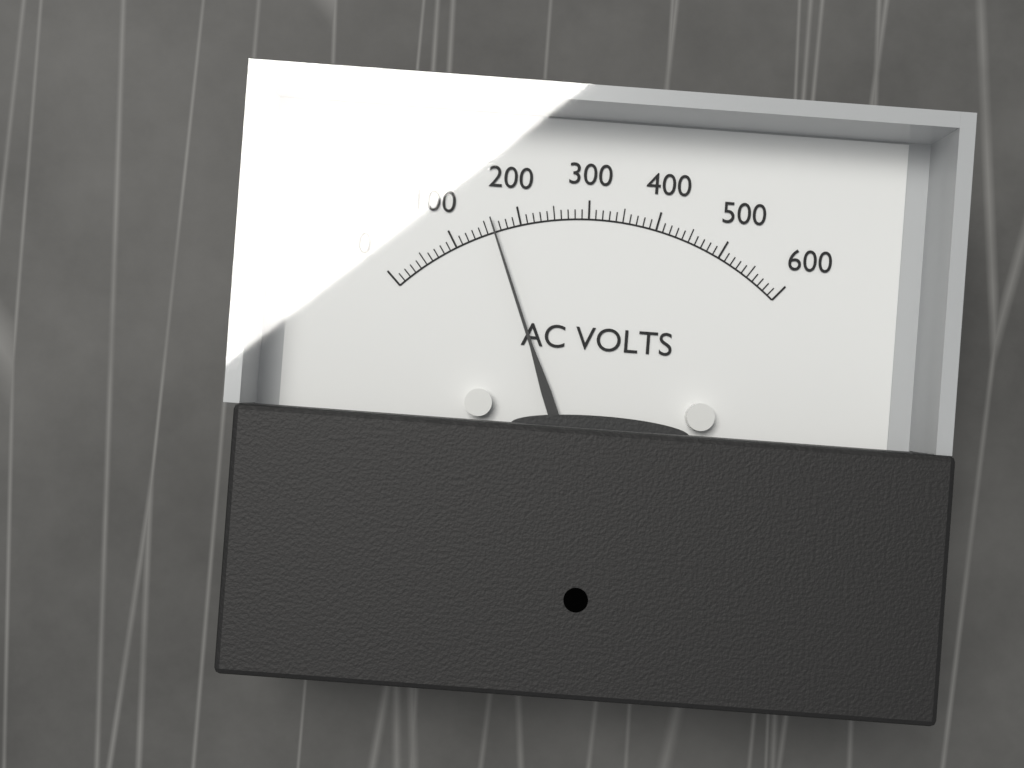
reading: 160 V
